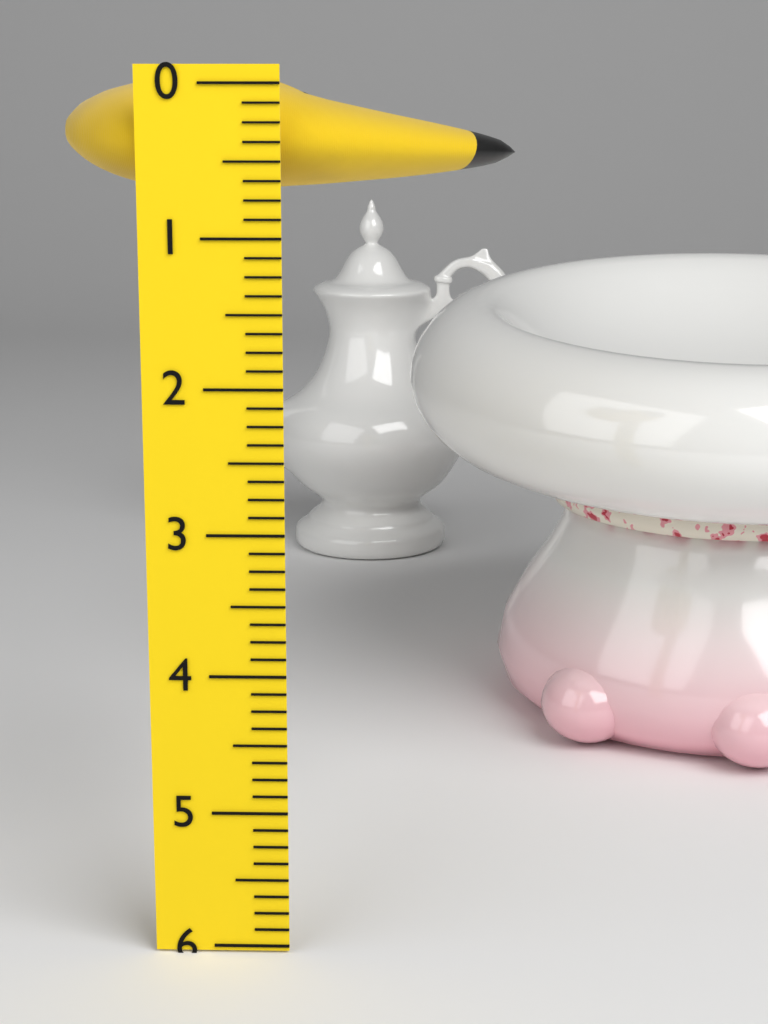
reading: 0.750 (no unit)
